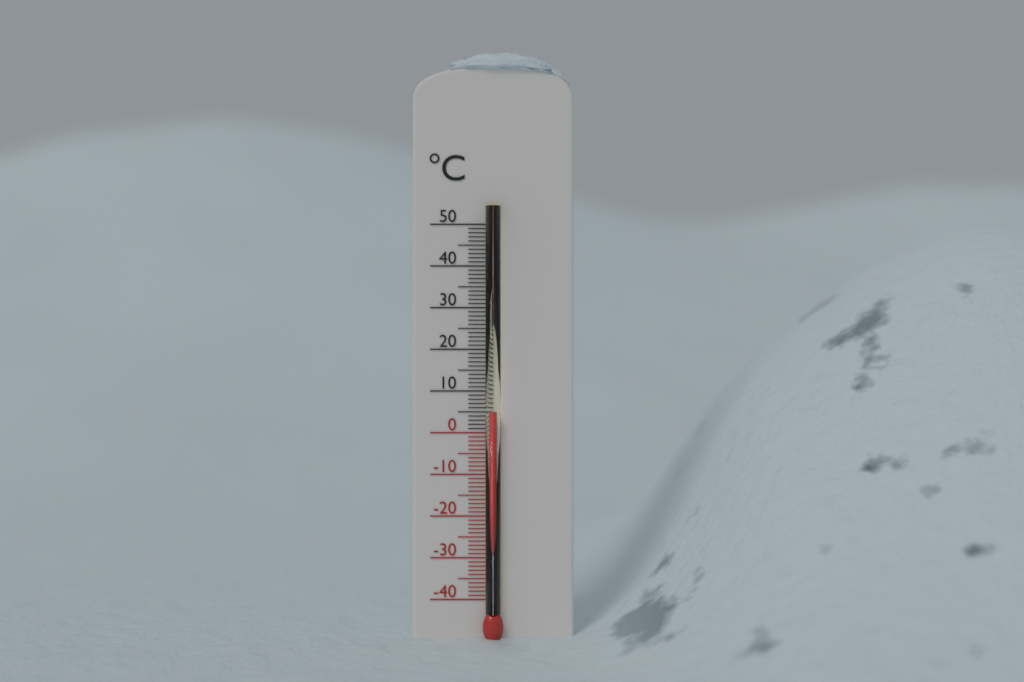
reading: 5 °C
